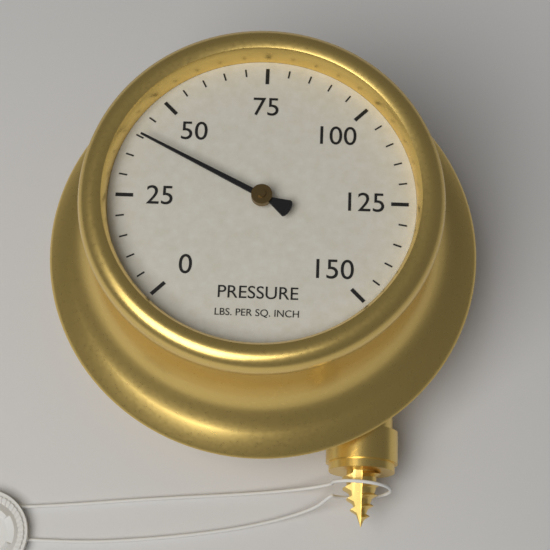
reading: 40 psi
